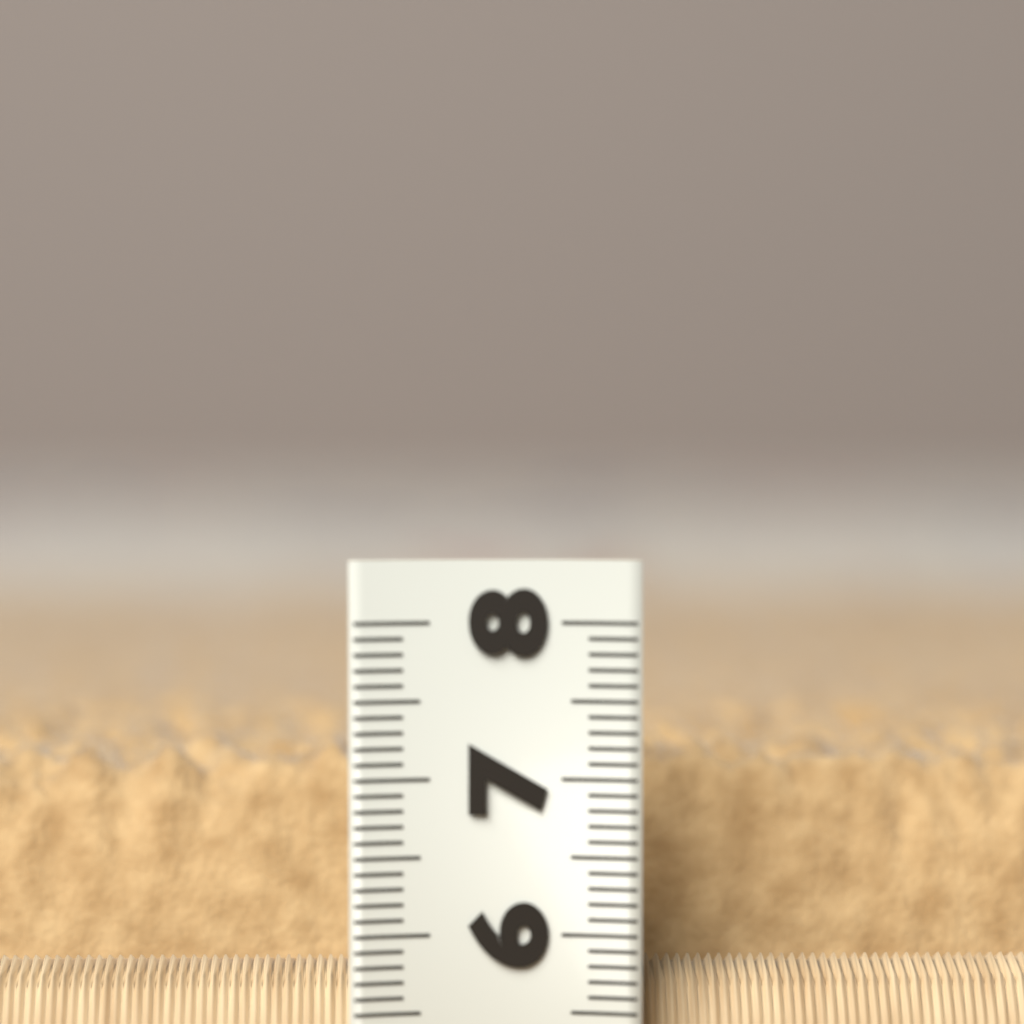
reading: 7.6 (no unit)
